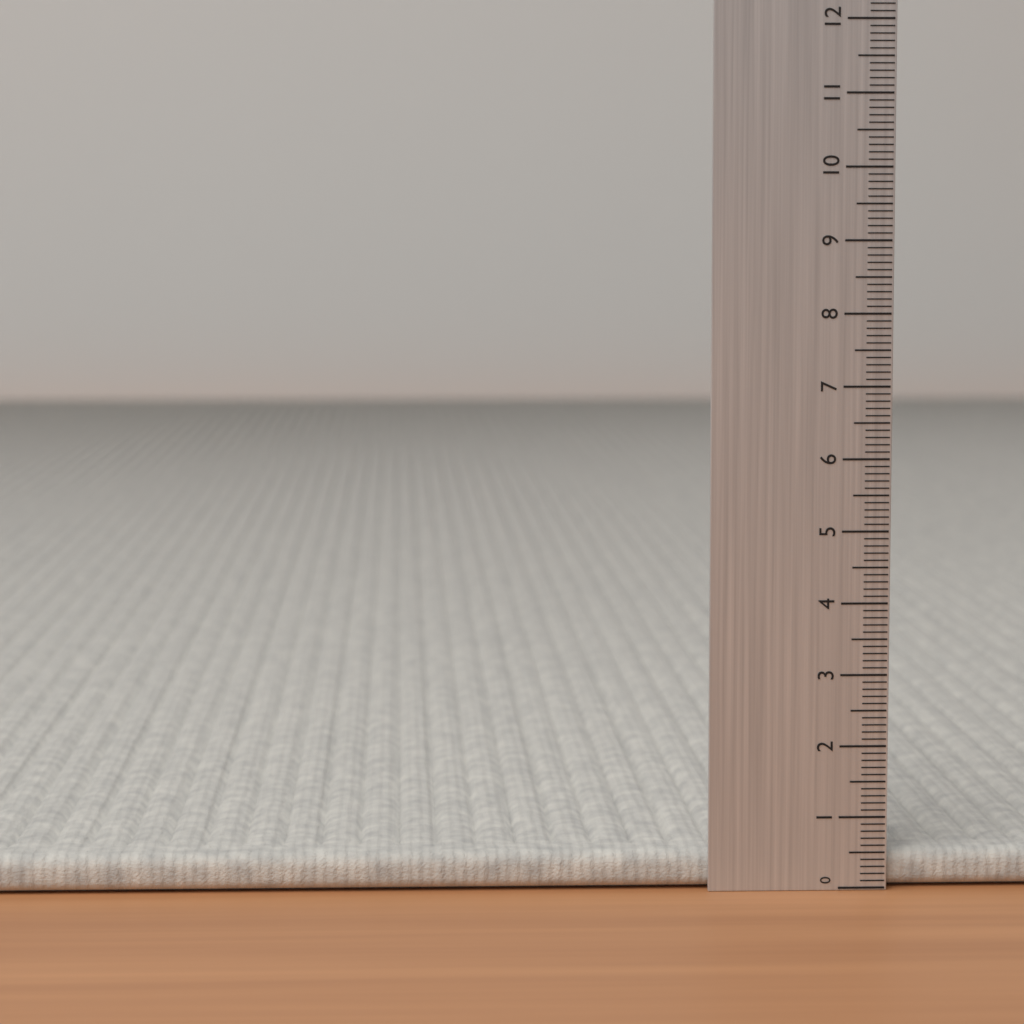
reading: 0.5 (no unit)
